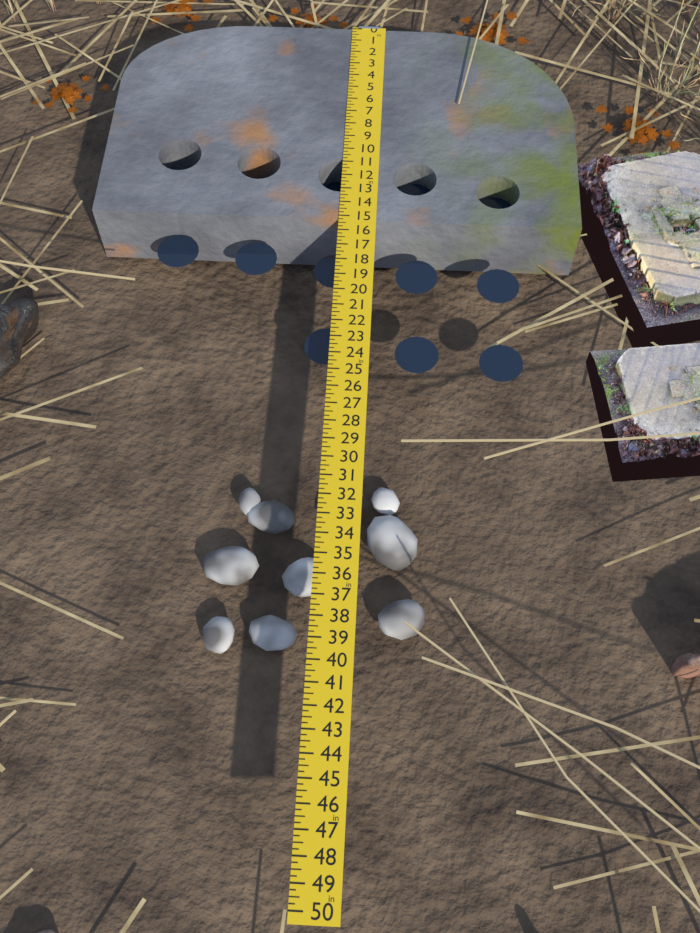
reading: 15.25 in
